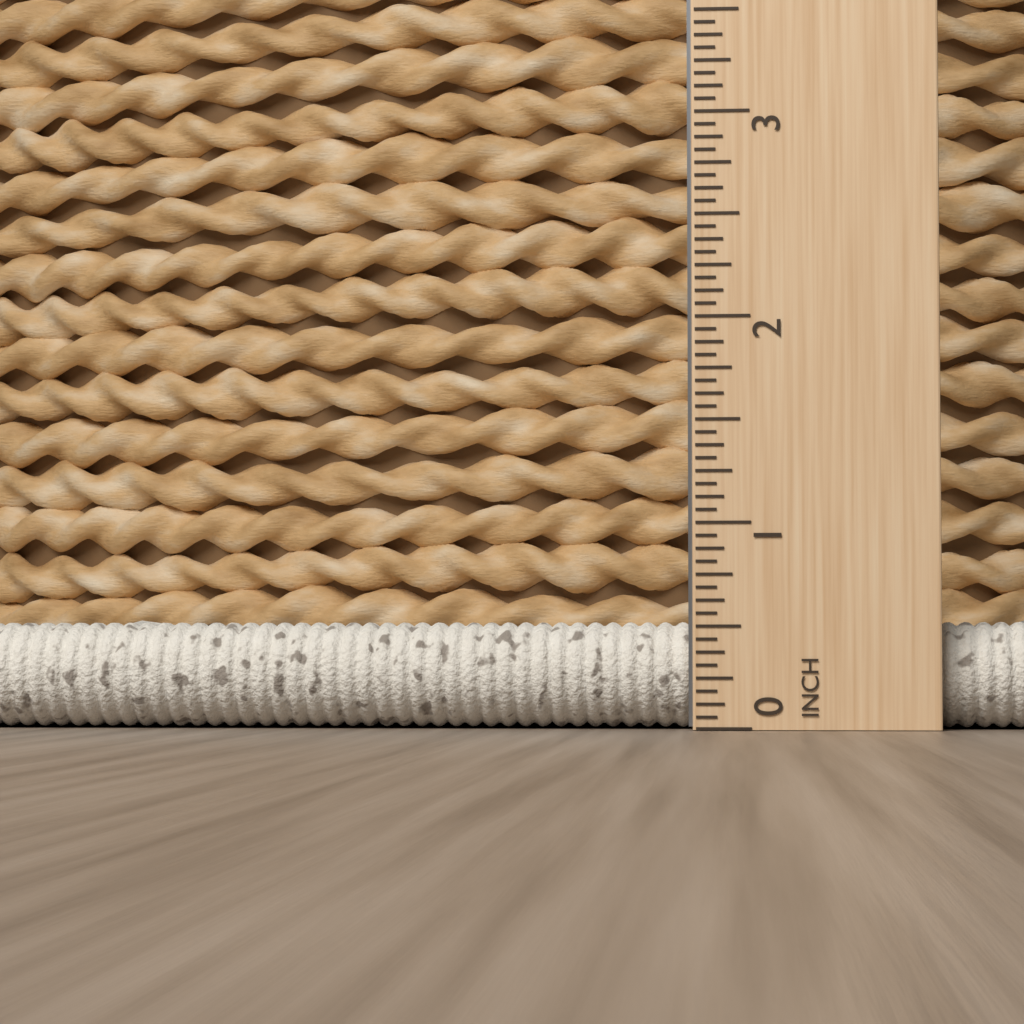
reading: 0.5625 inch
